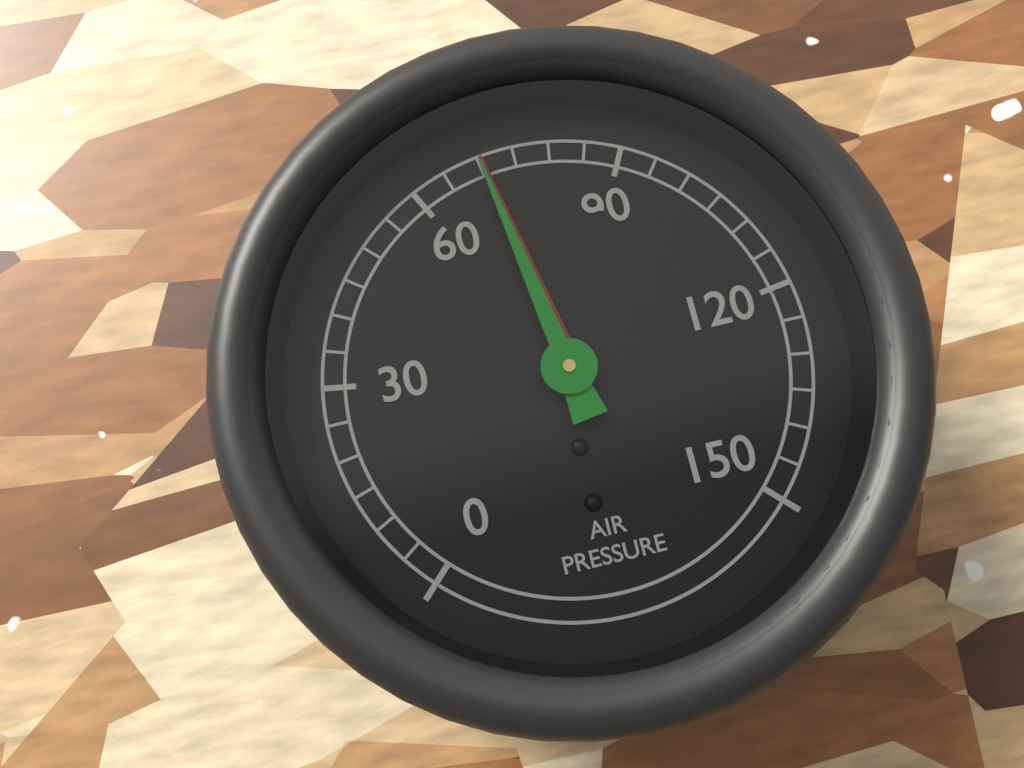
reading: 70 (no unit)
